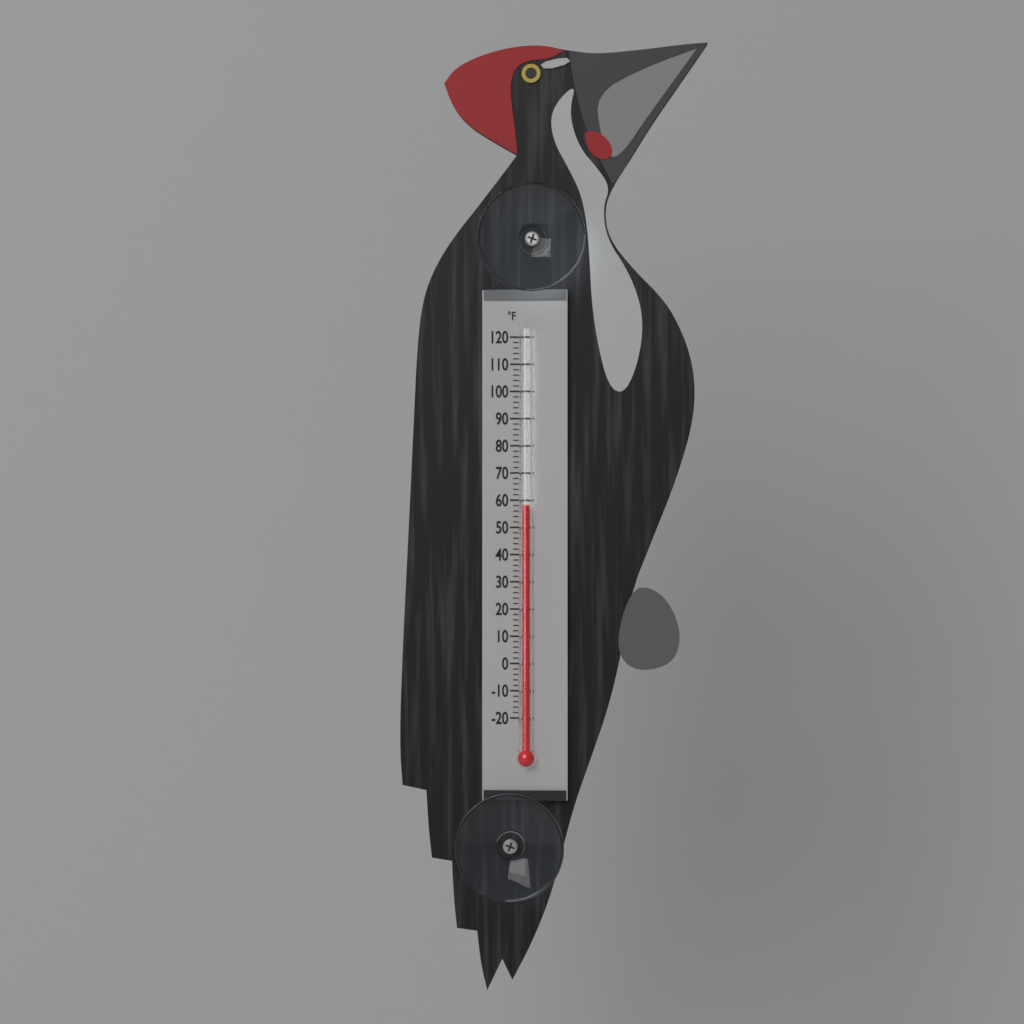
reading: 58 °F
